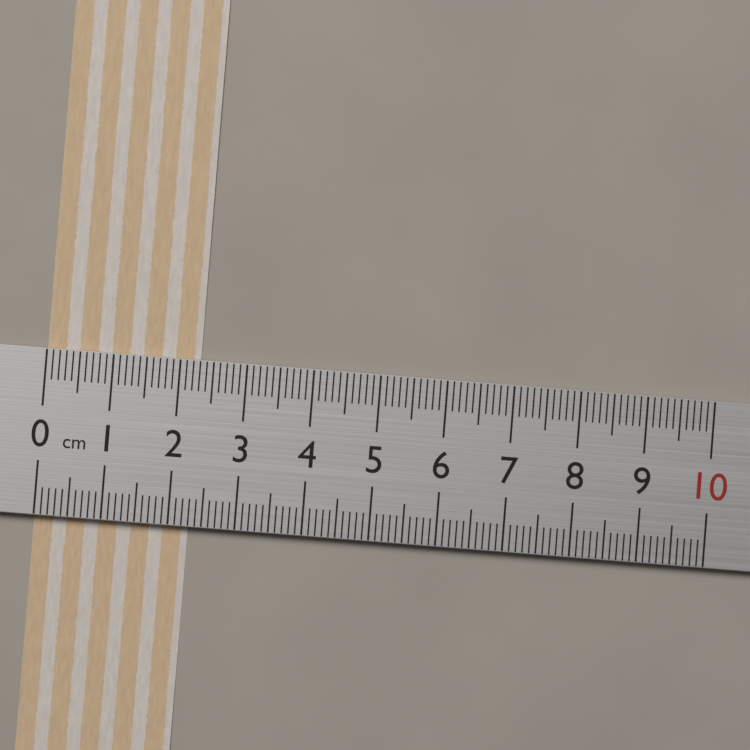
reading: 2.3 cm
